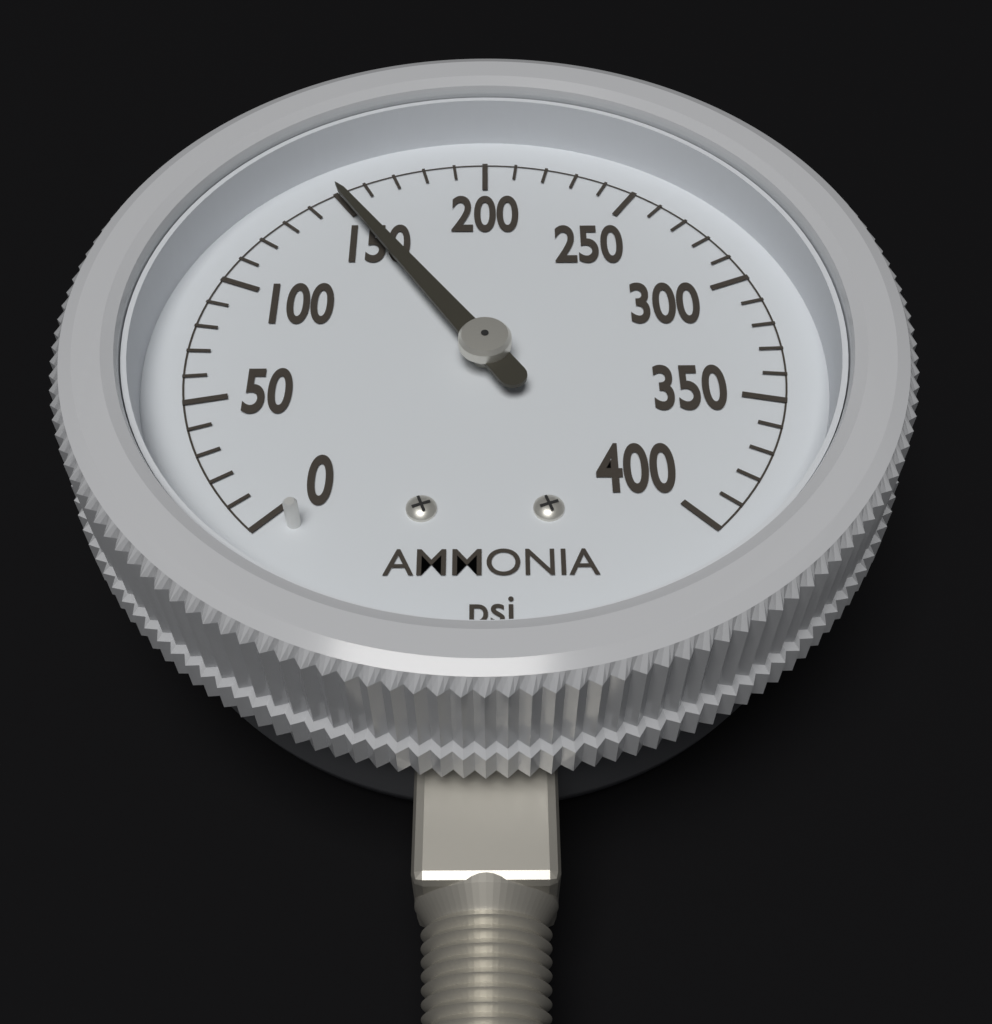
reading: 150 psi
